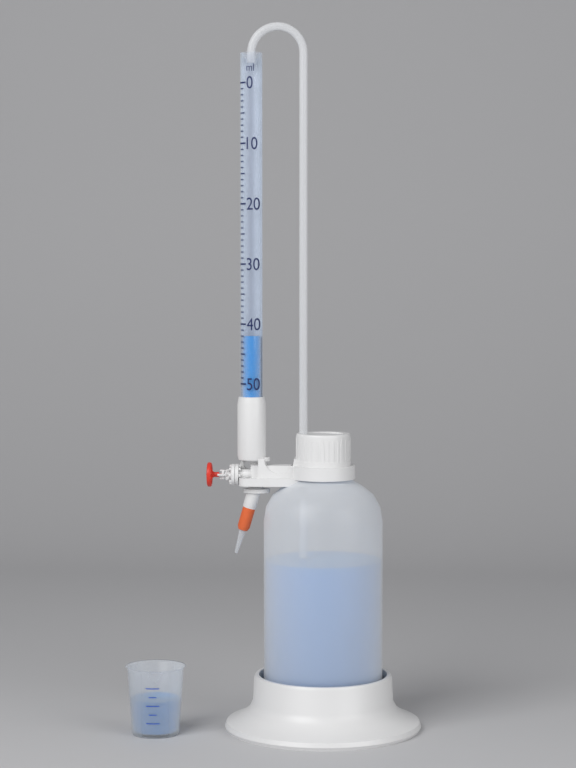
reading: 42 ml
